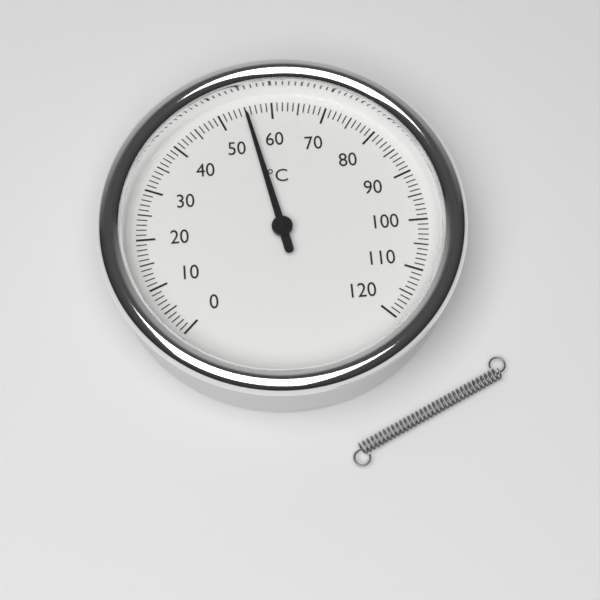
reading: 55 °C
